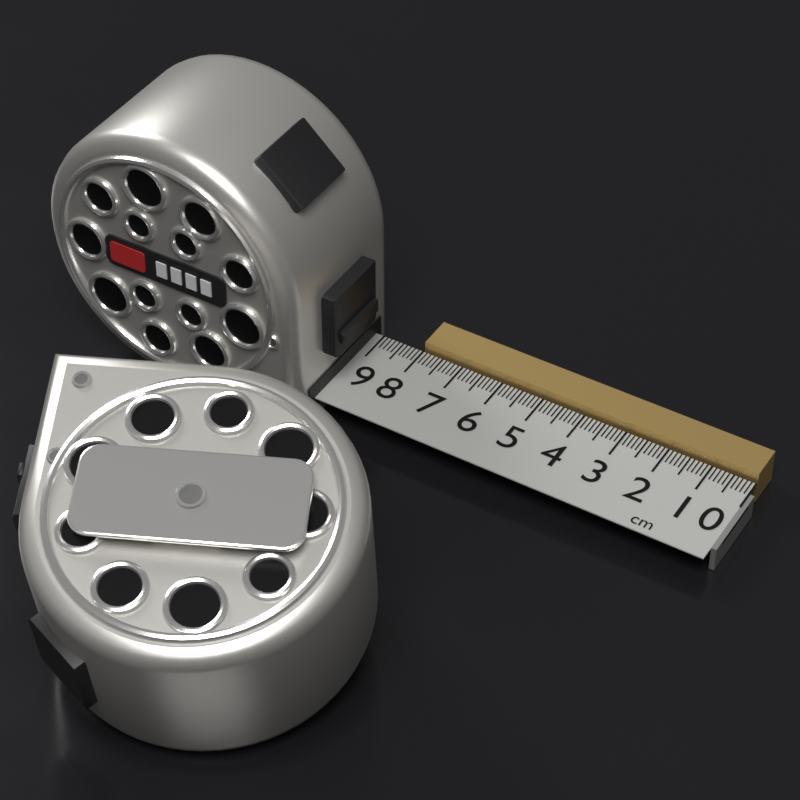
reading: 8.0 cm
